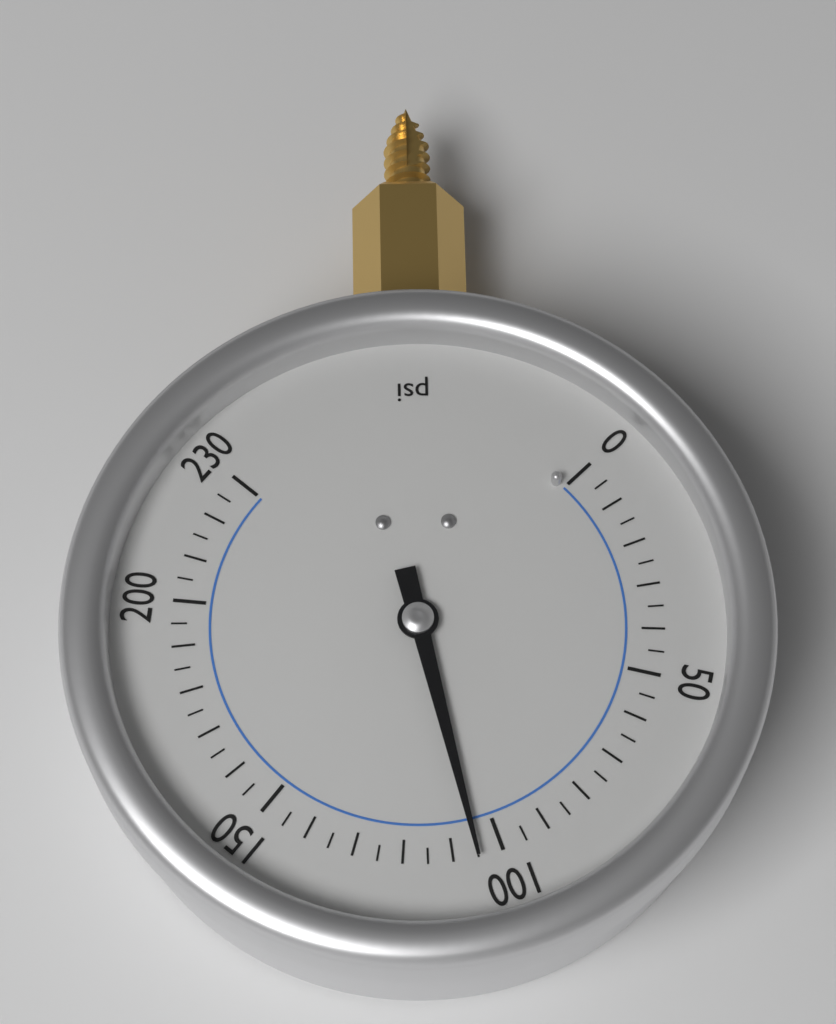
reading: 105 psi
